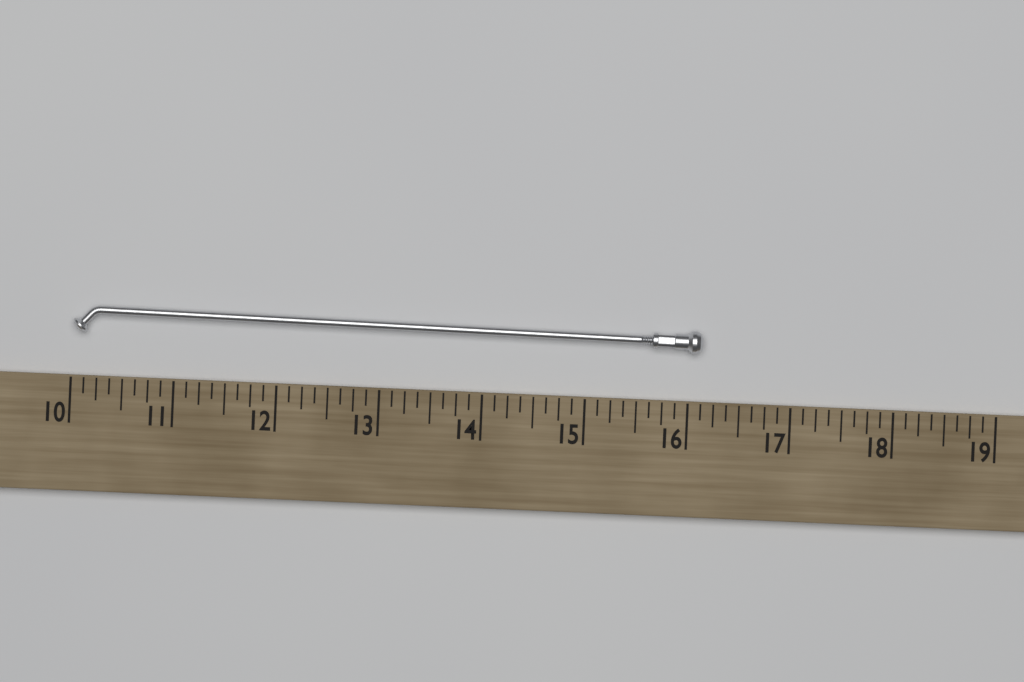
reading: 16.125 (no unit)
